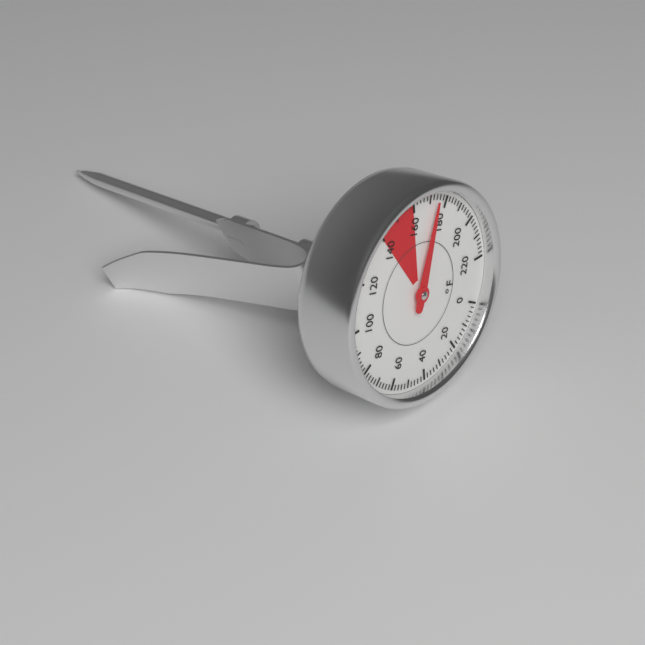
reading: 174 °F
